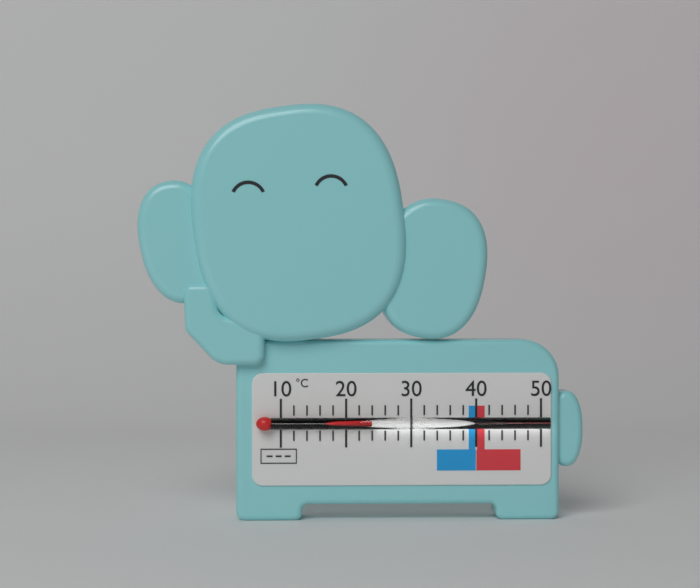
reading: 24 °C
